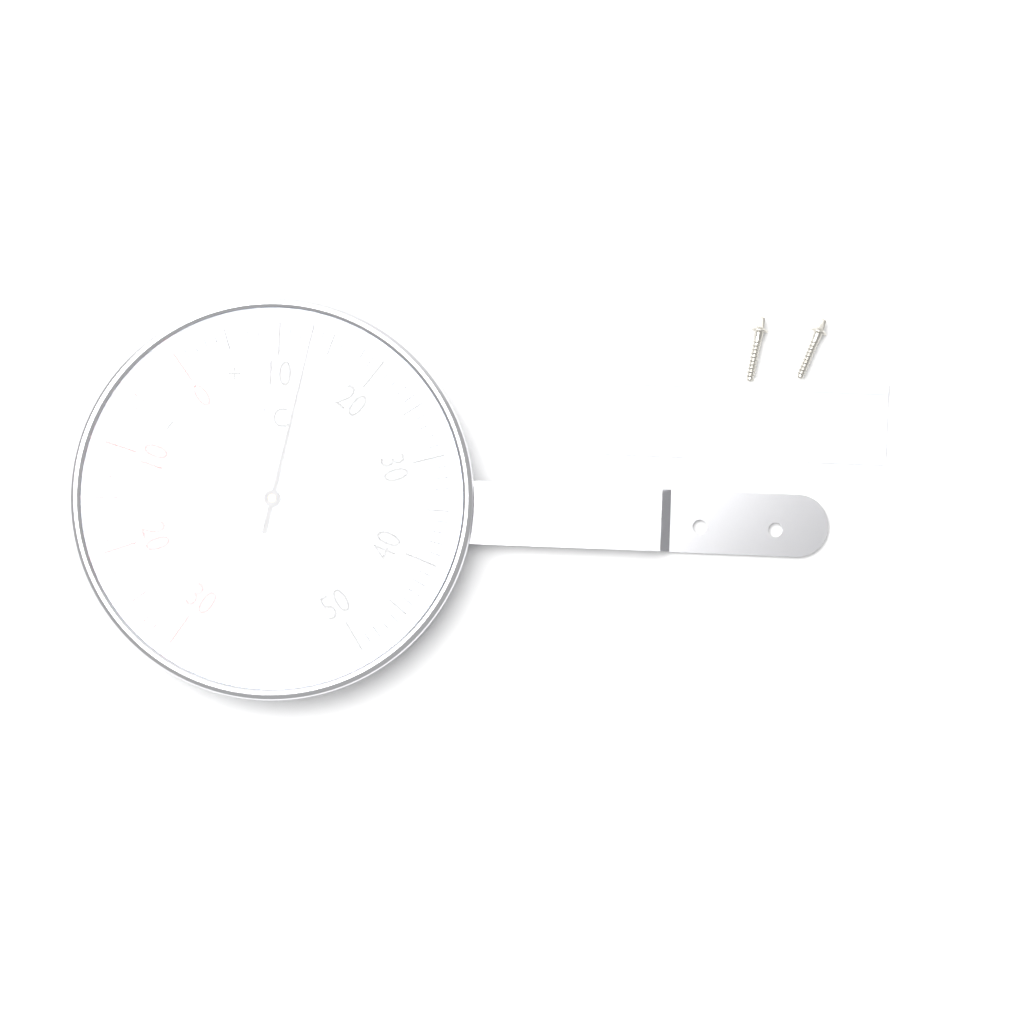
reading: 13 °C
